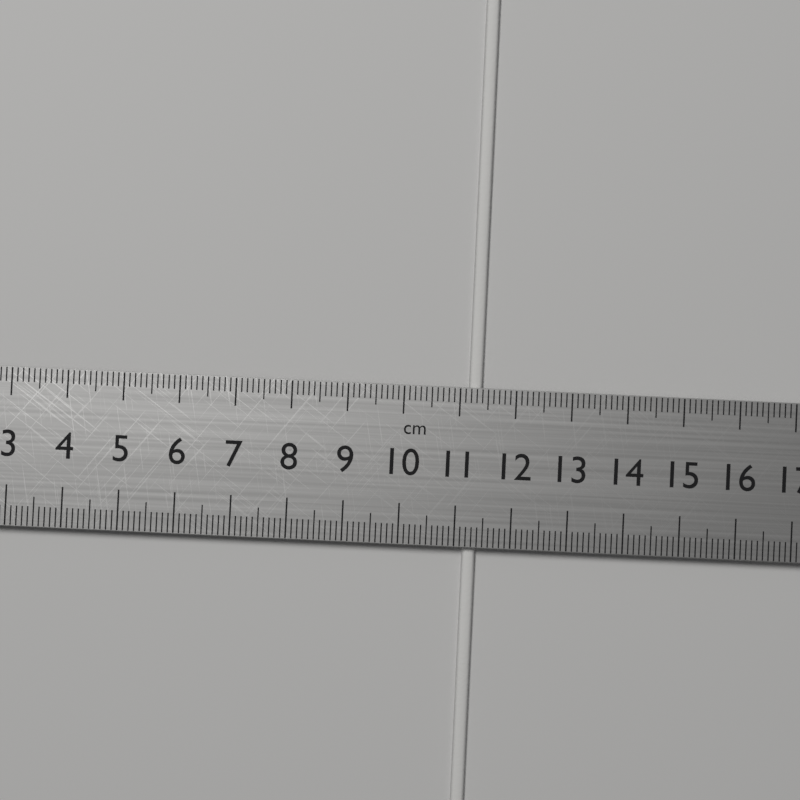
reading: 11.4 cm
